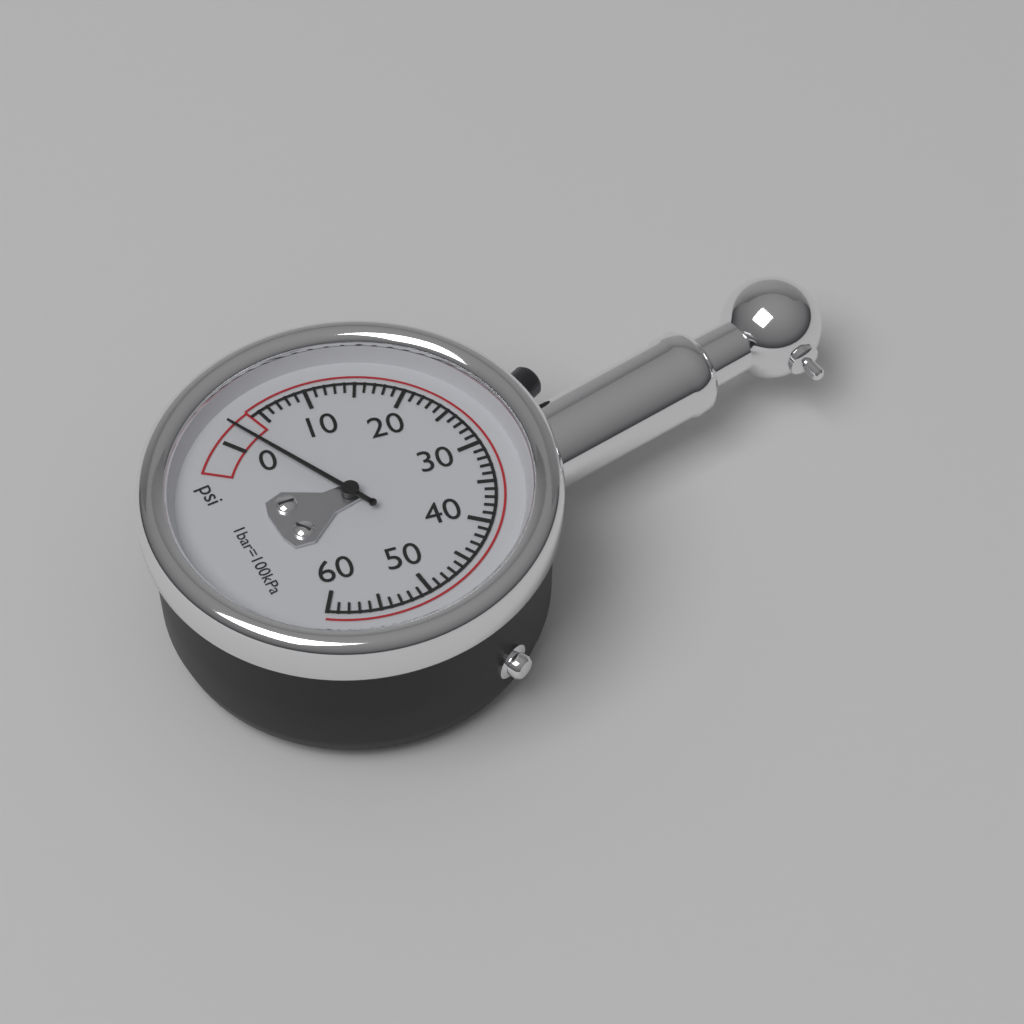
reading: 2 psi
